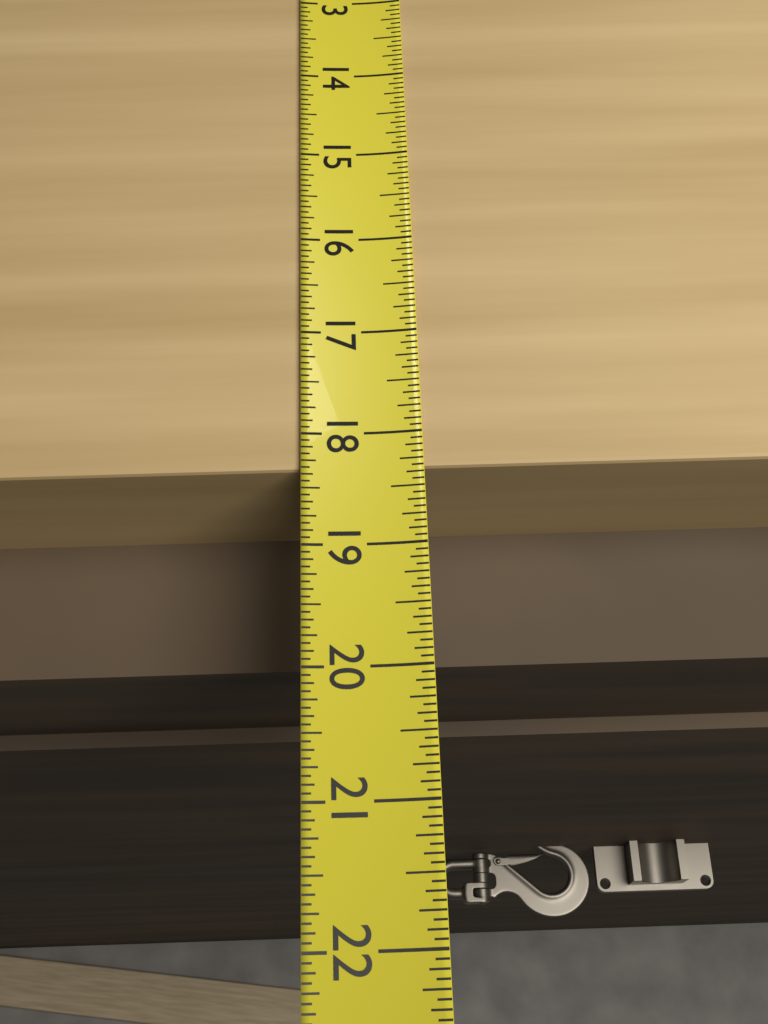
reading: 18.3125 (no unit)
